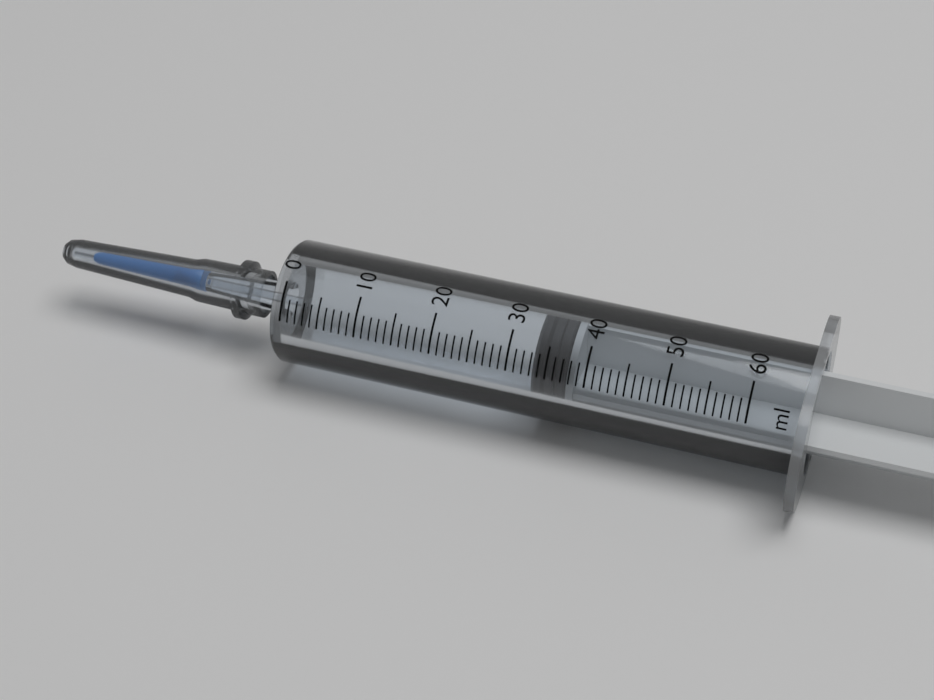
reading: 33 ml
